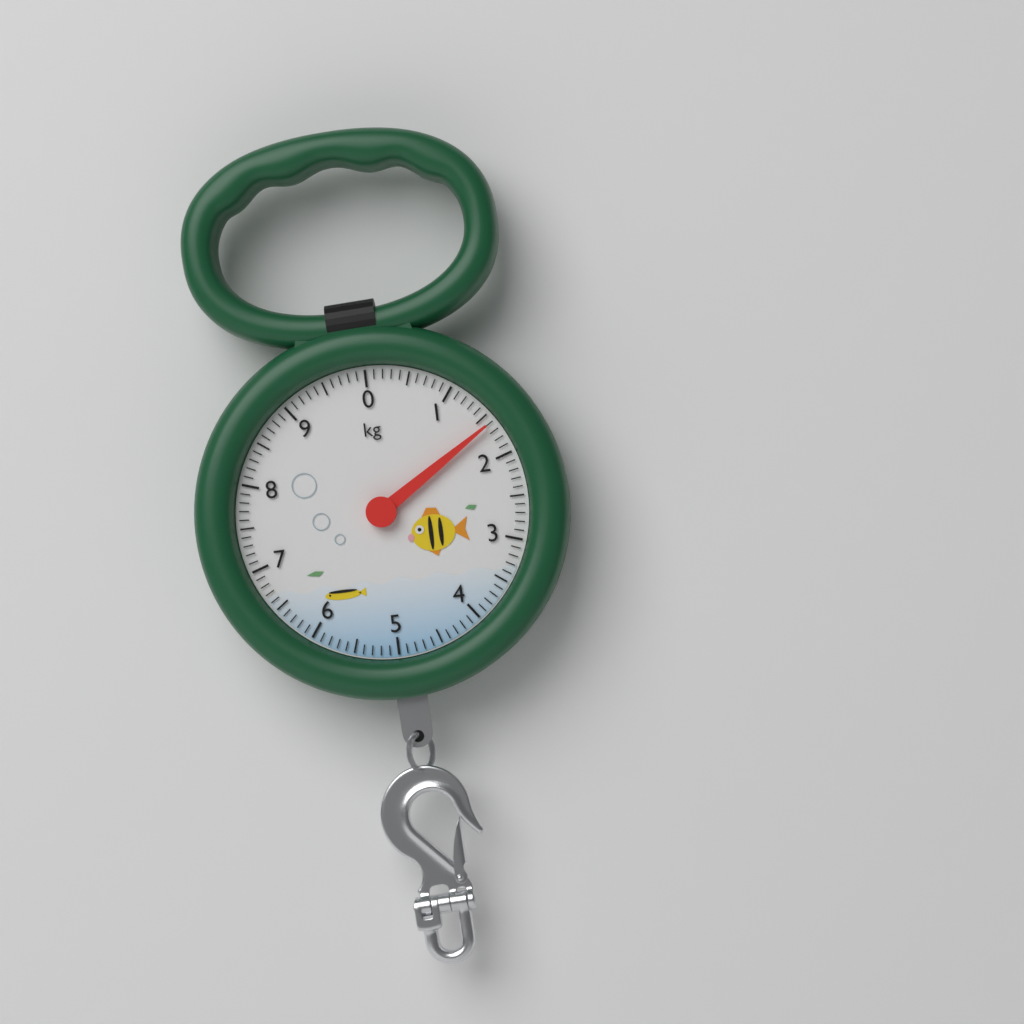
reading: 1.6 kg
